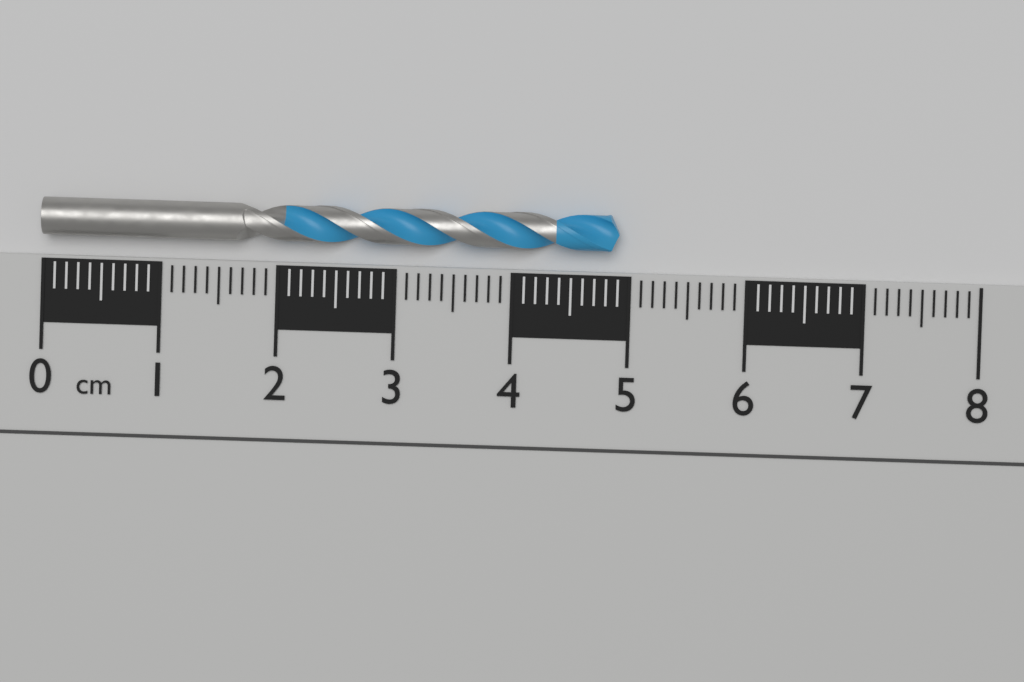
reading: 4.9 cm
